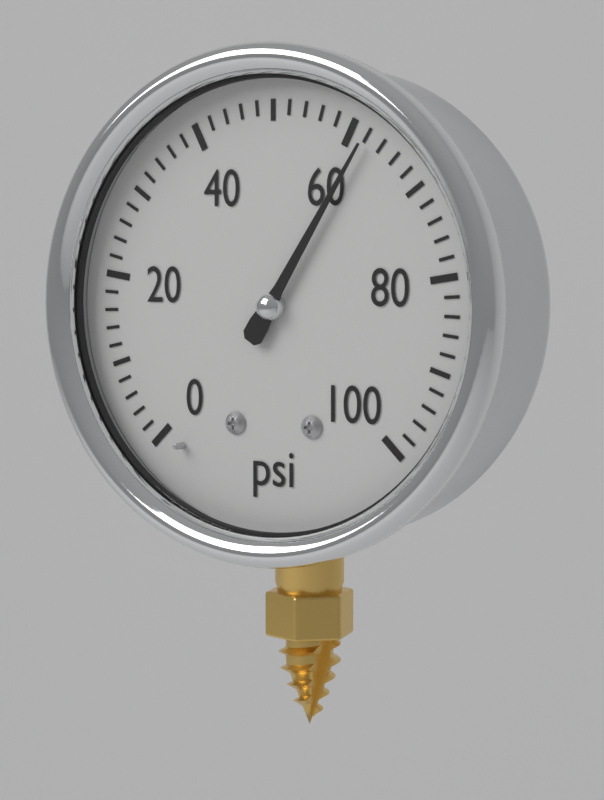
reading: 62 psi
